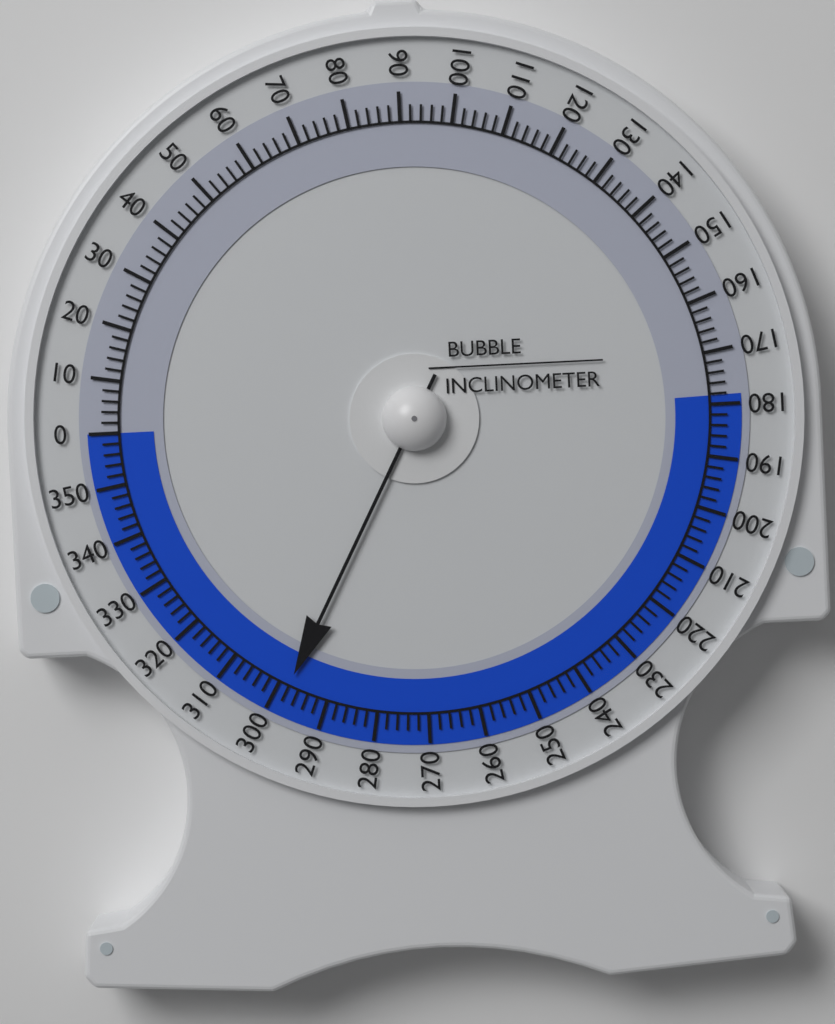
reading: 298 (no unit)
